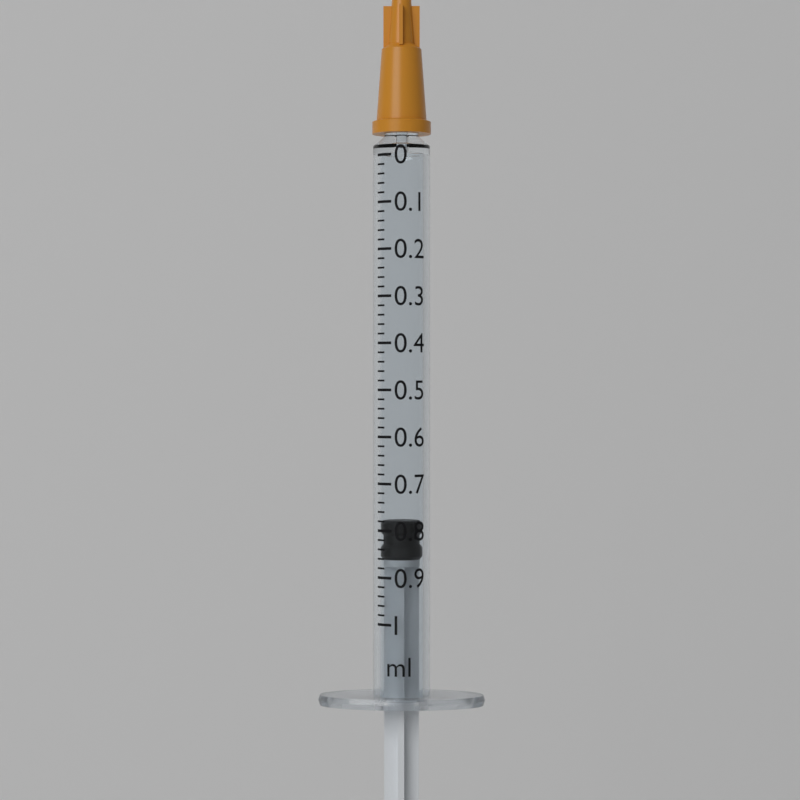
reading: 0.78 ml
